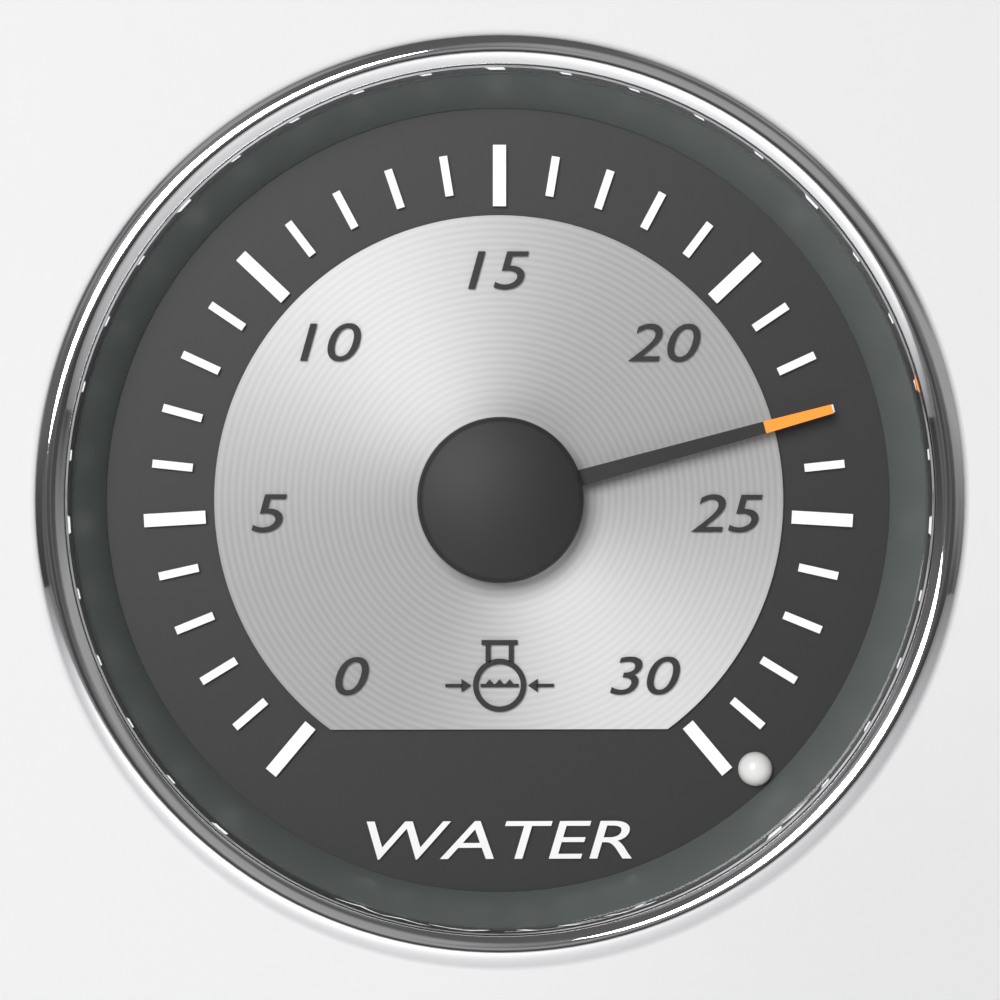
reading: 23 (no unit)
